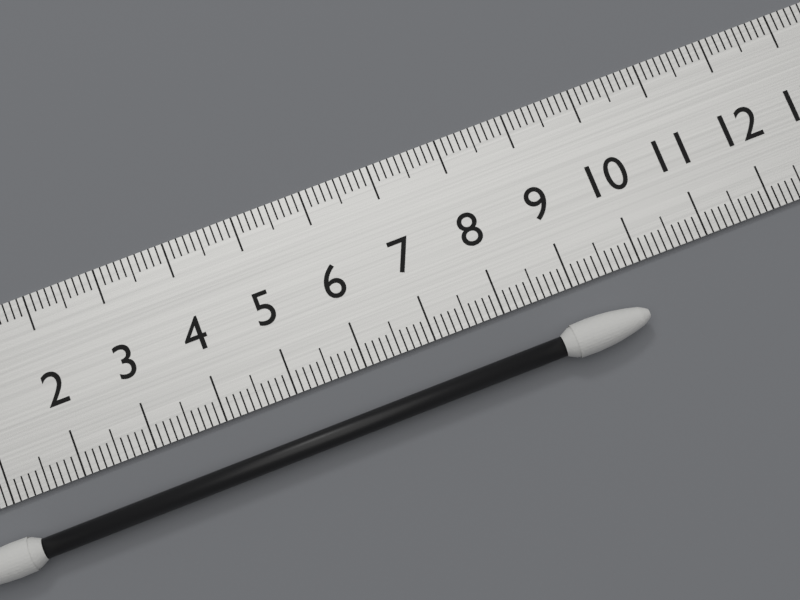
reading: 9.8 cm
